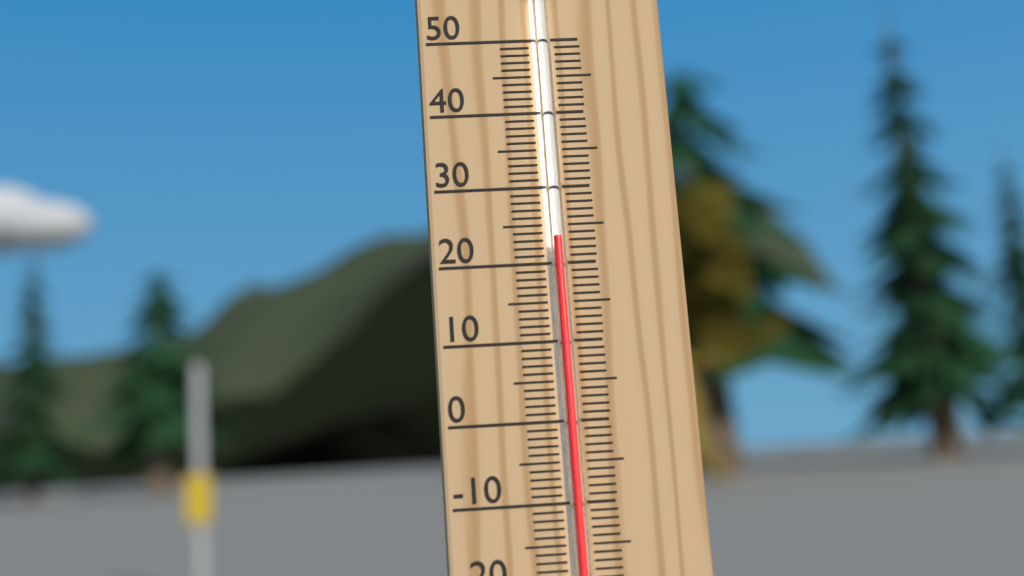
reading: 23 °C
